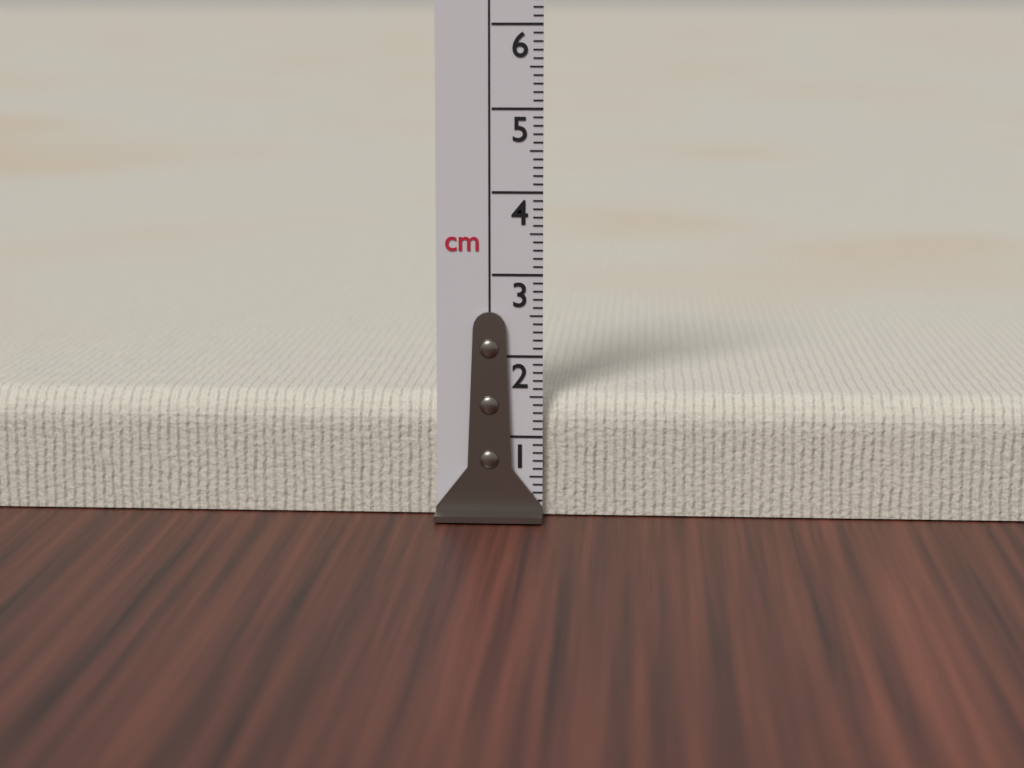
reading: 1.5 cm
